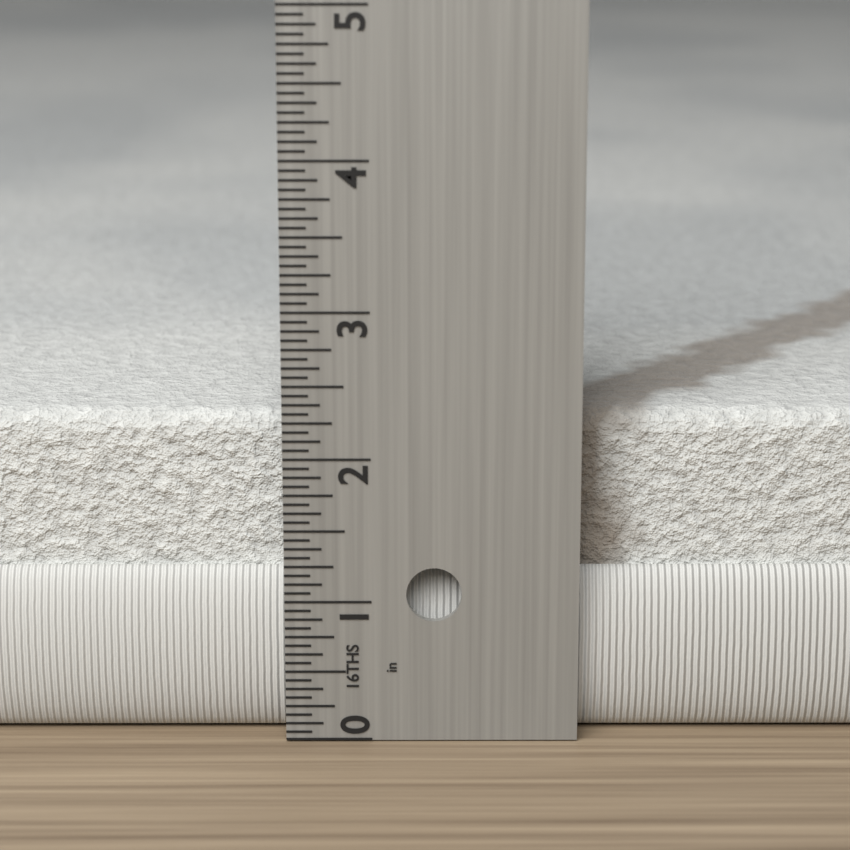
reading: 2.2500 in
